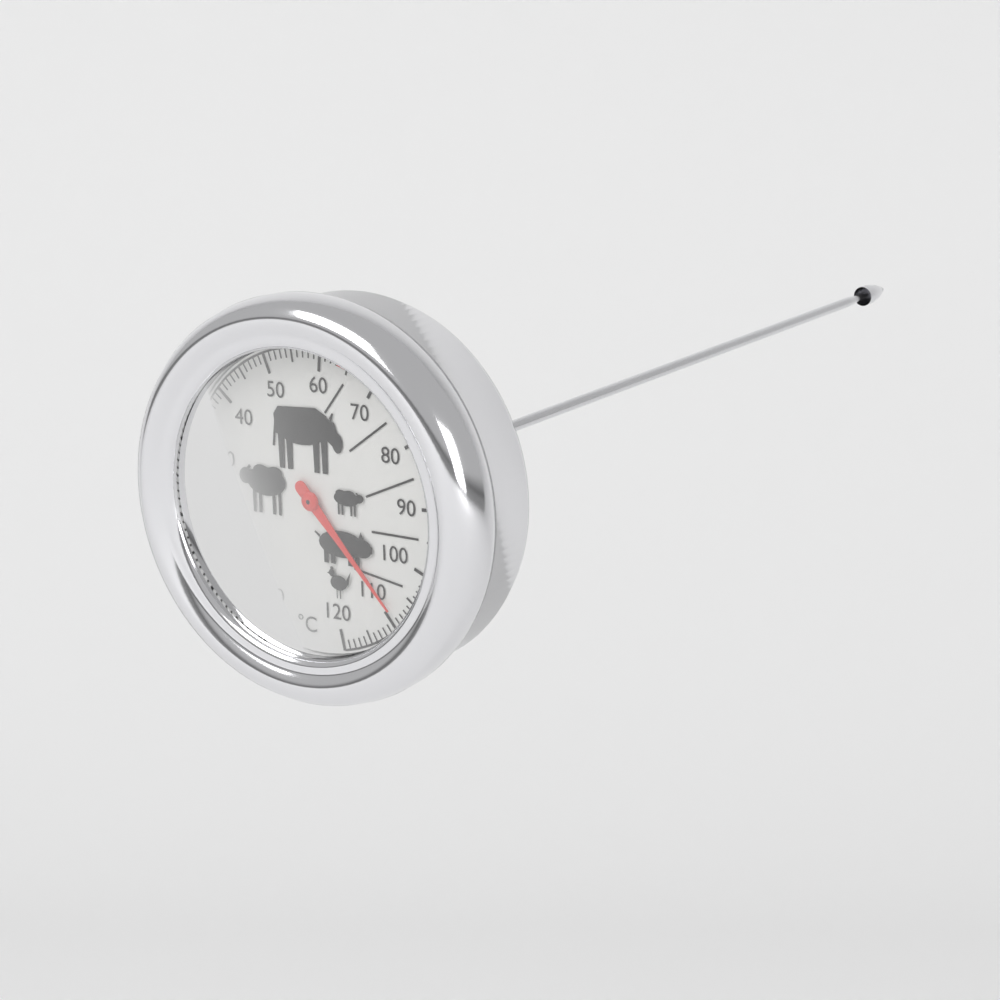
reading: 109 °C
